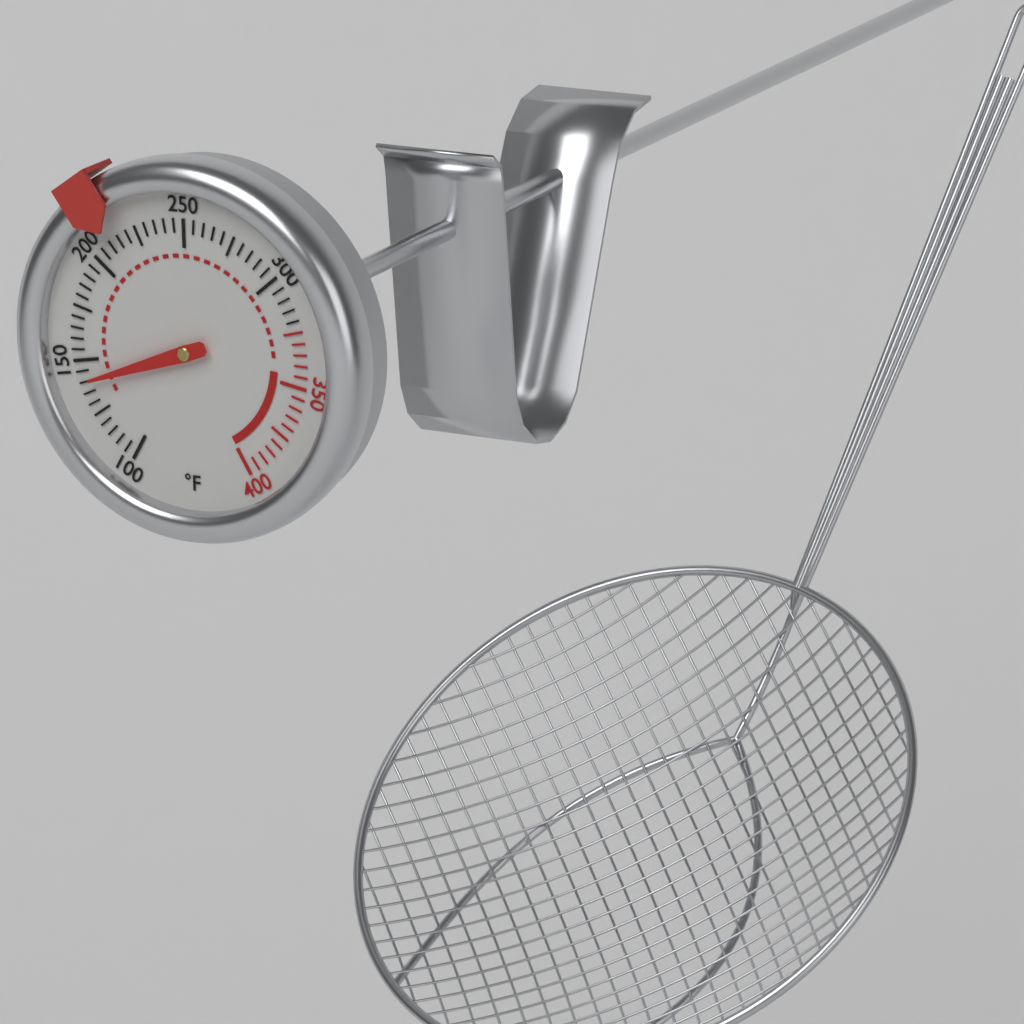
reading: 140 °F
